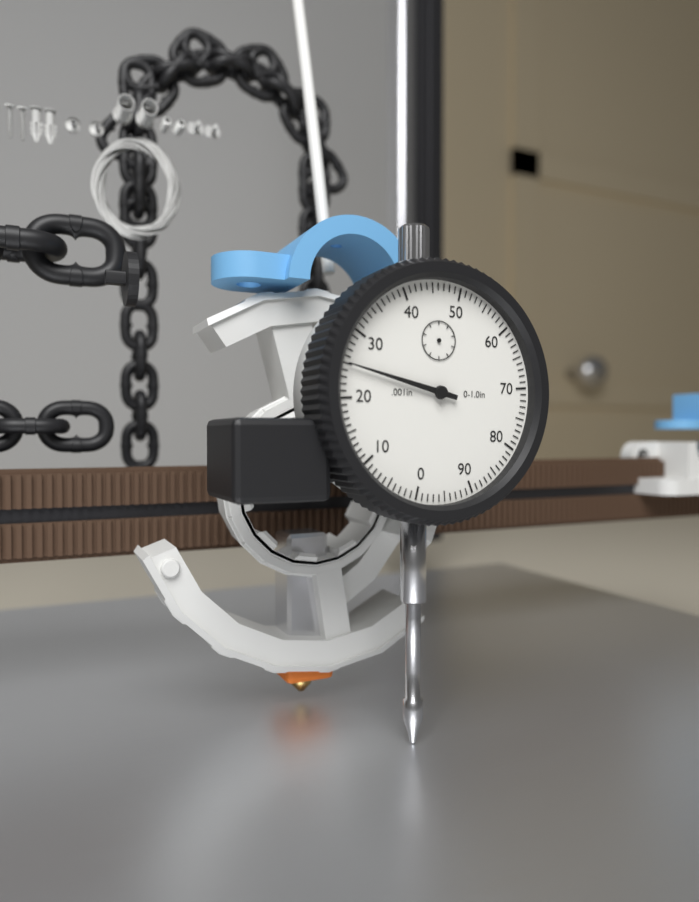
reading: 0.025 in
